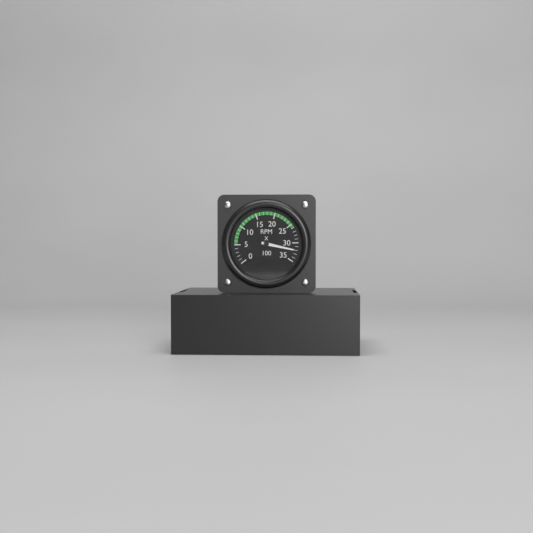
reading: 32 RPM x 100
